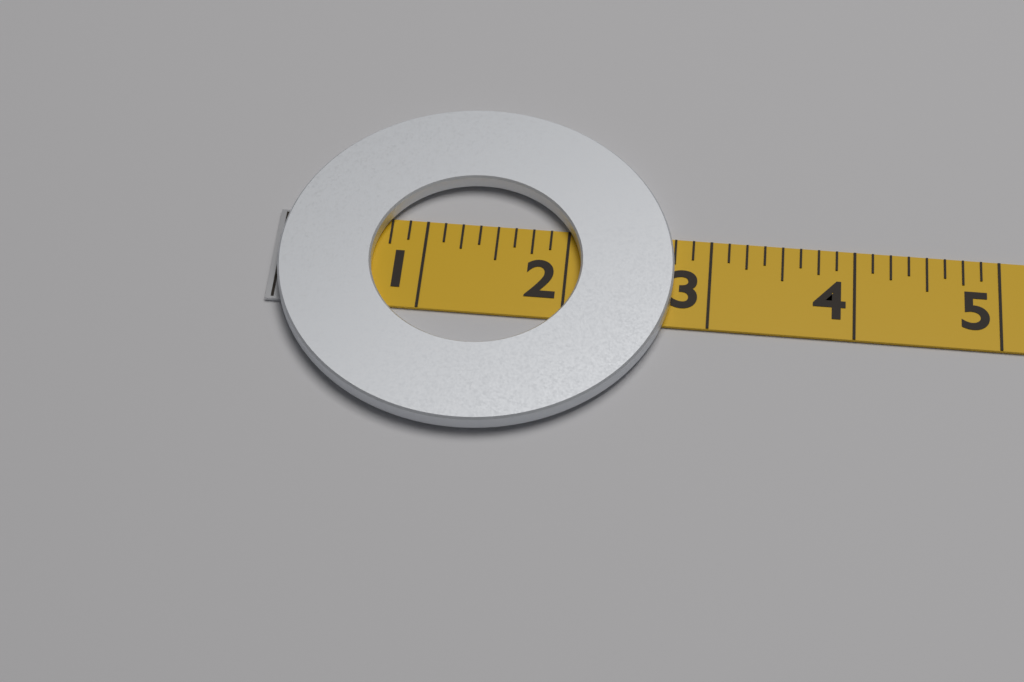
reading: 2.750 (no unit)
